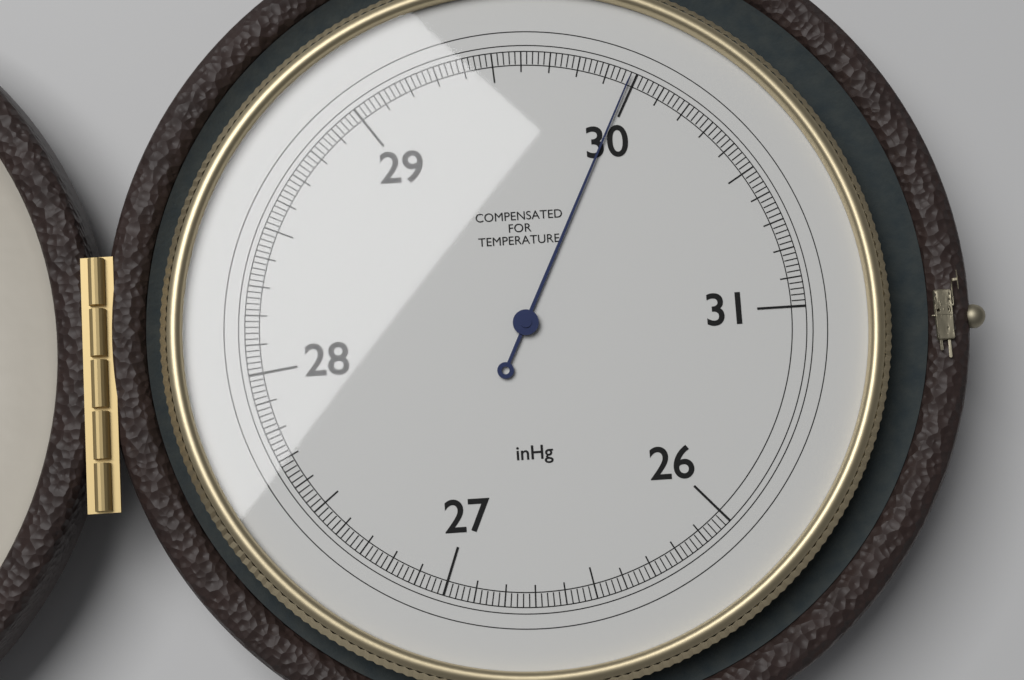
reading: 29.98 inHg
